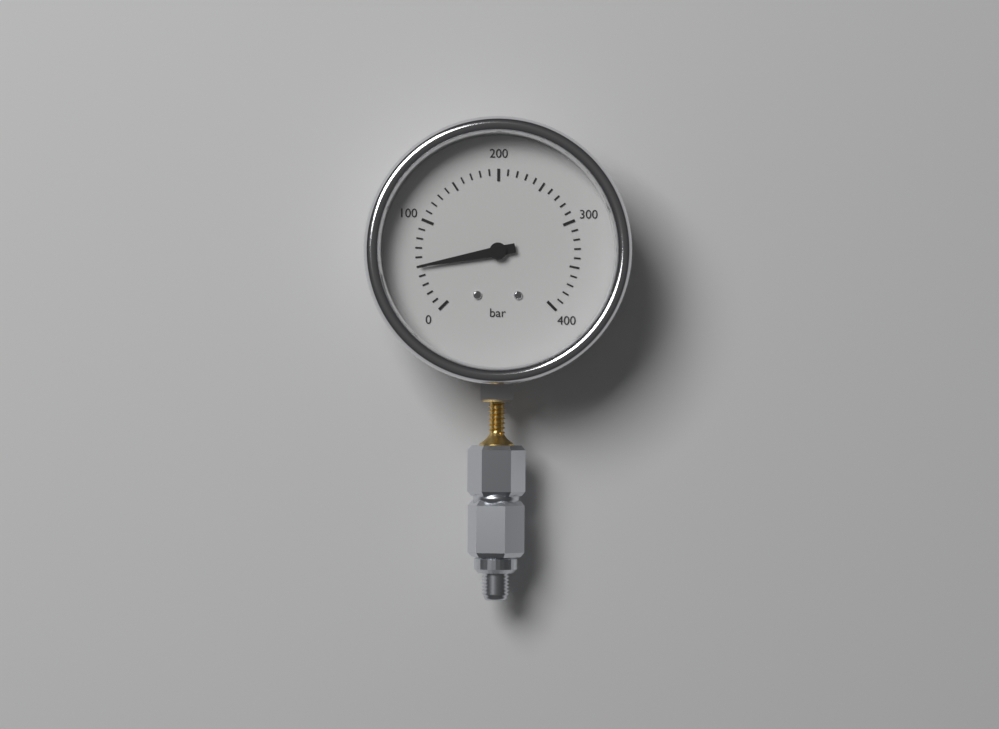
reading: 50 bar
